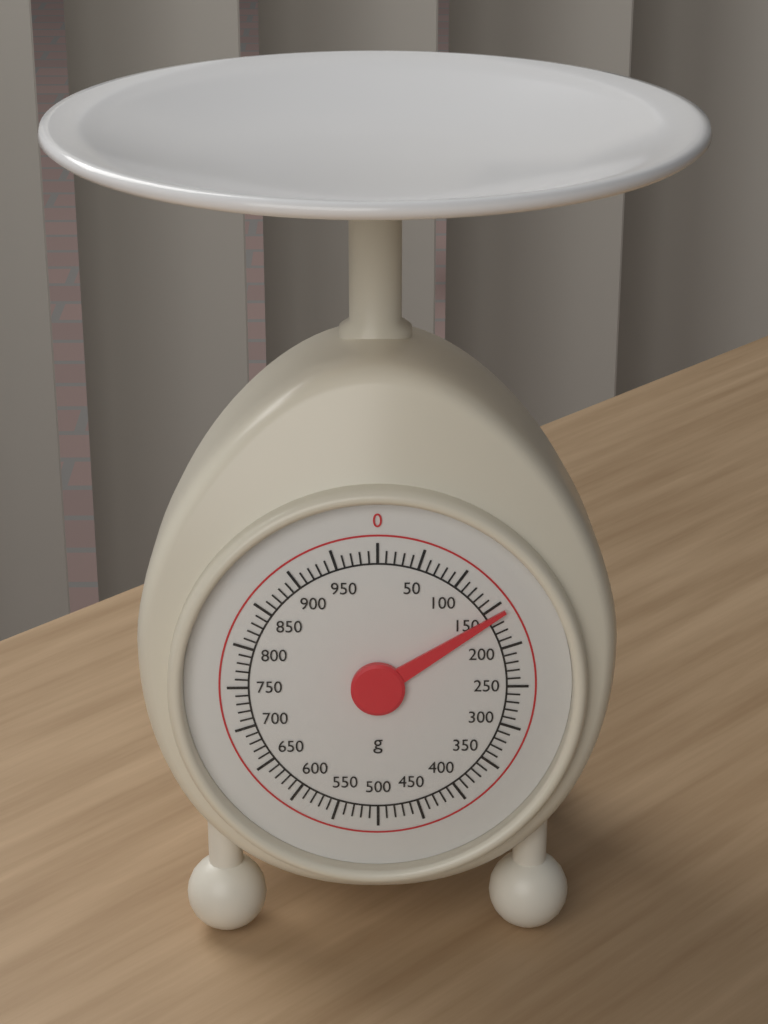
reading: 160 g
